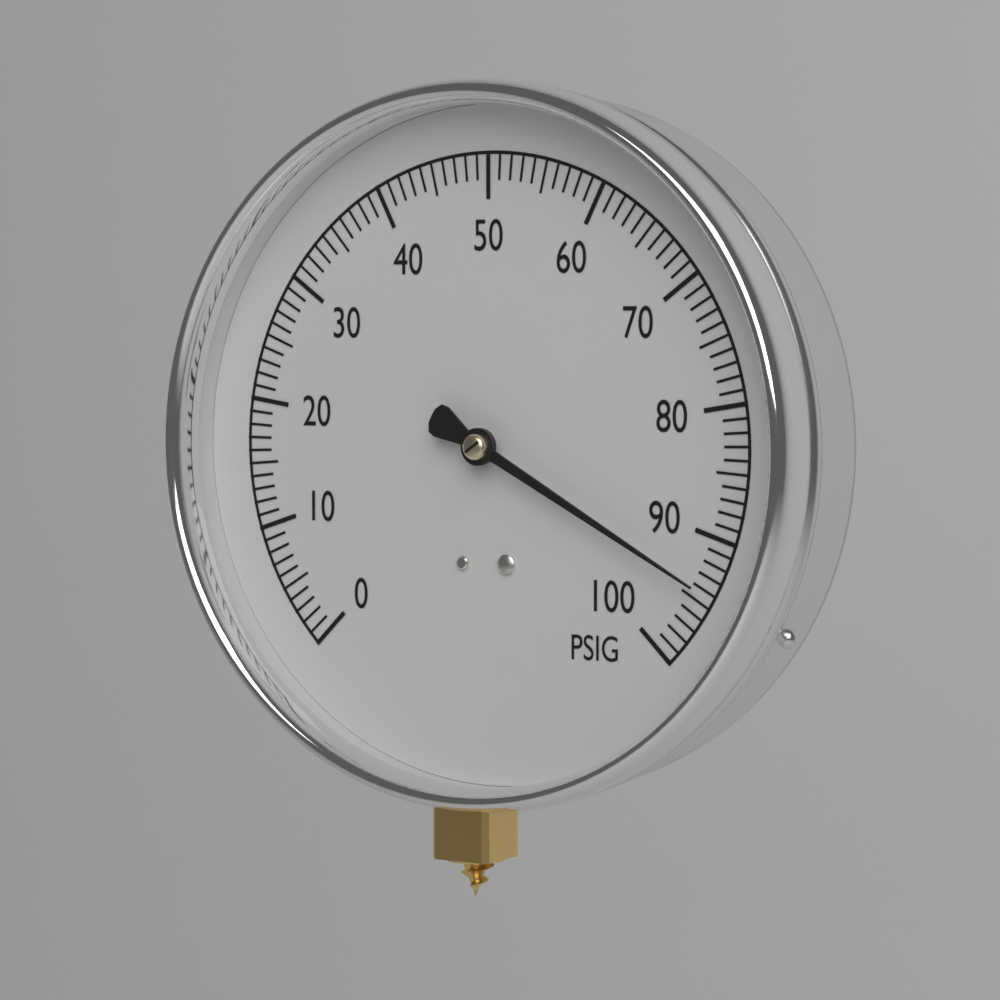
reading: 94 PSIG
